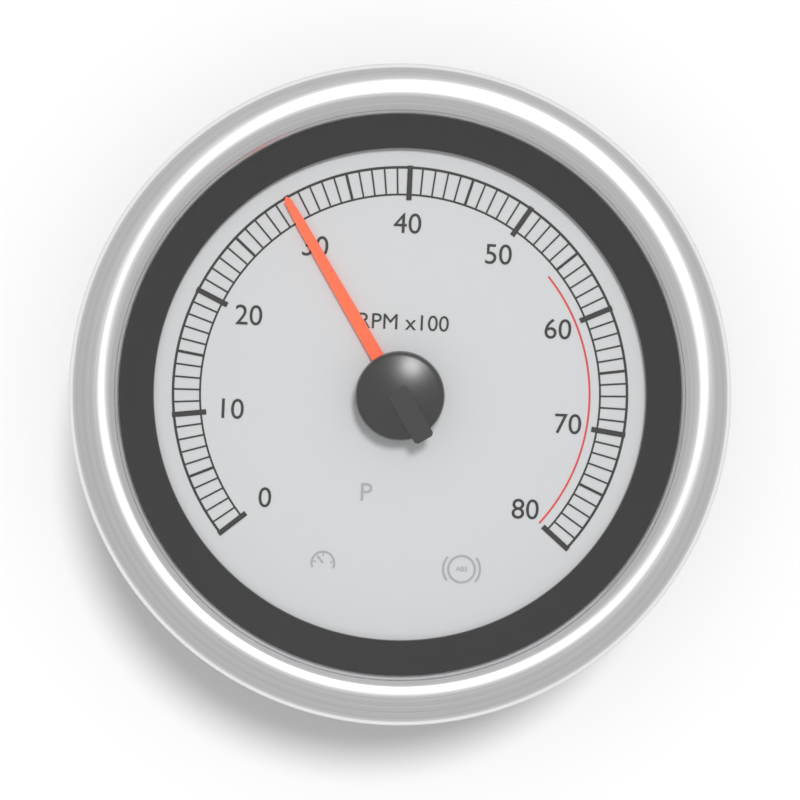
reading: 30 RPM x100
